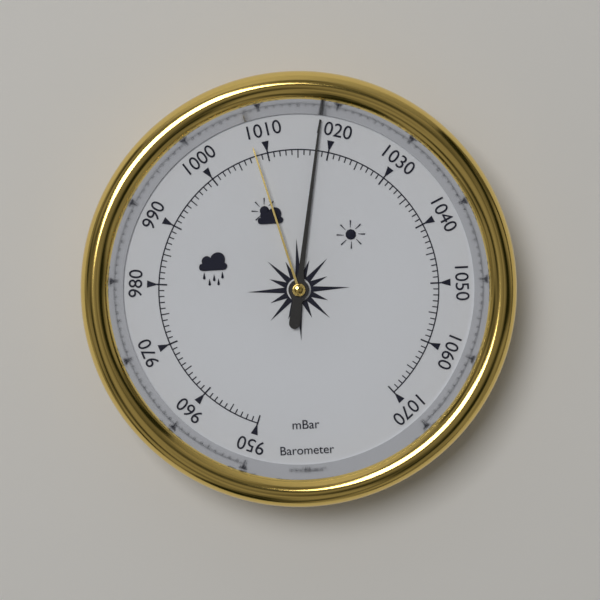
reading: 1018 mbar
